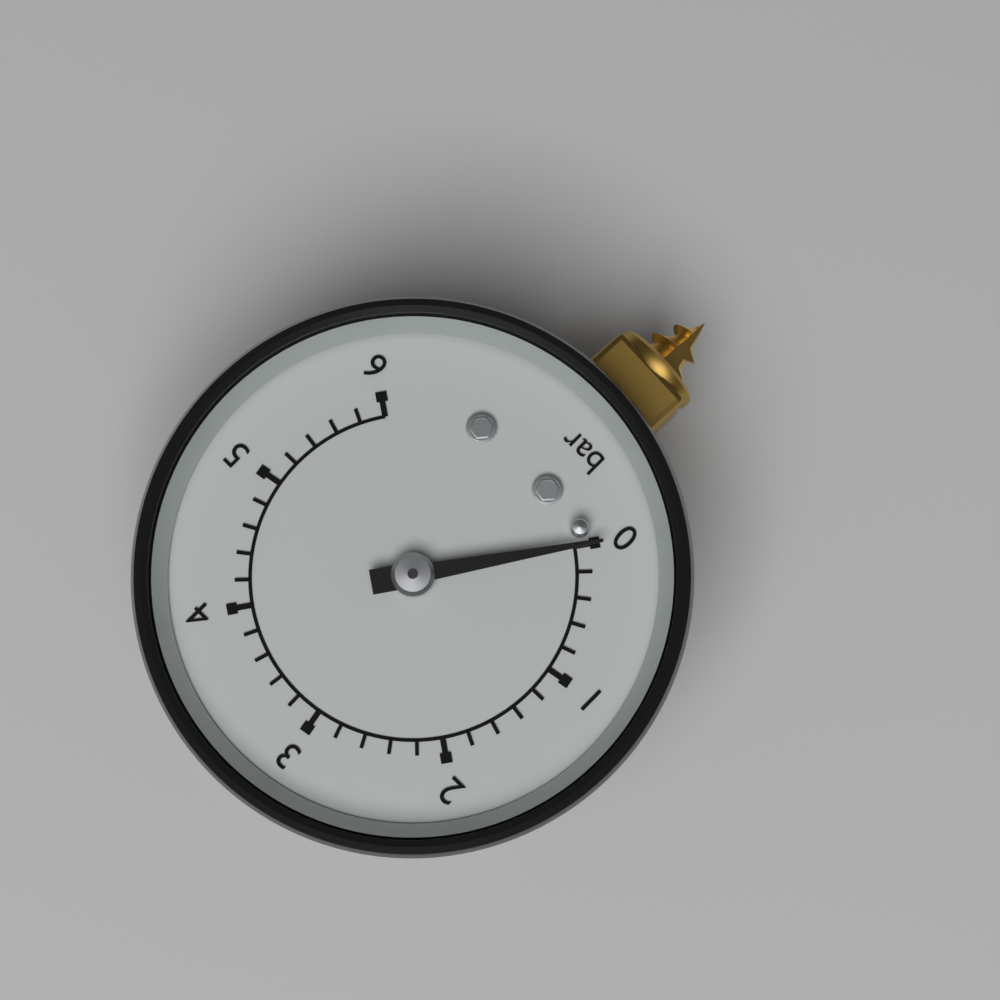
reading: 0.0 bar
